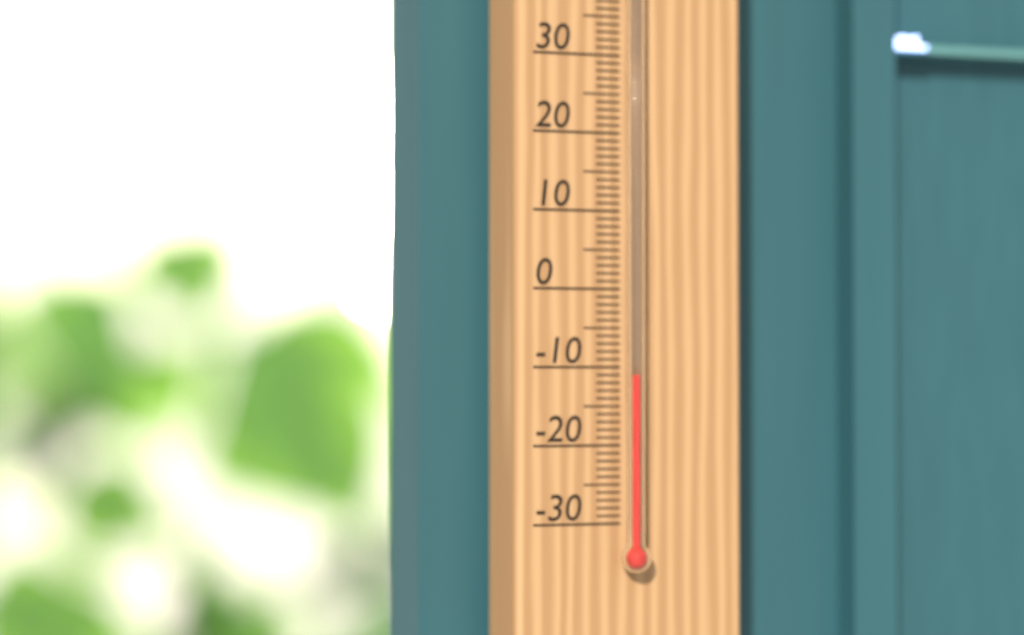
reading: -11 °C
